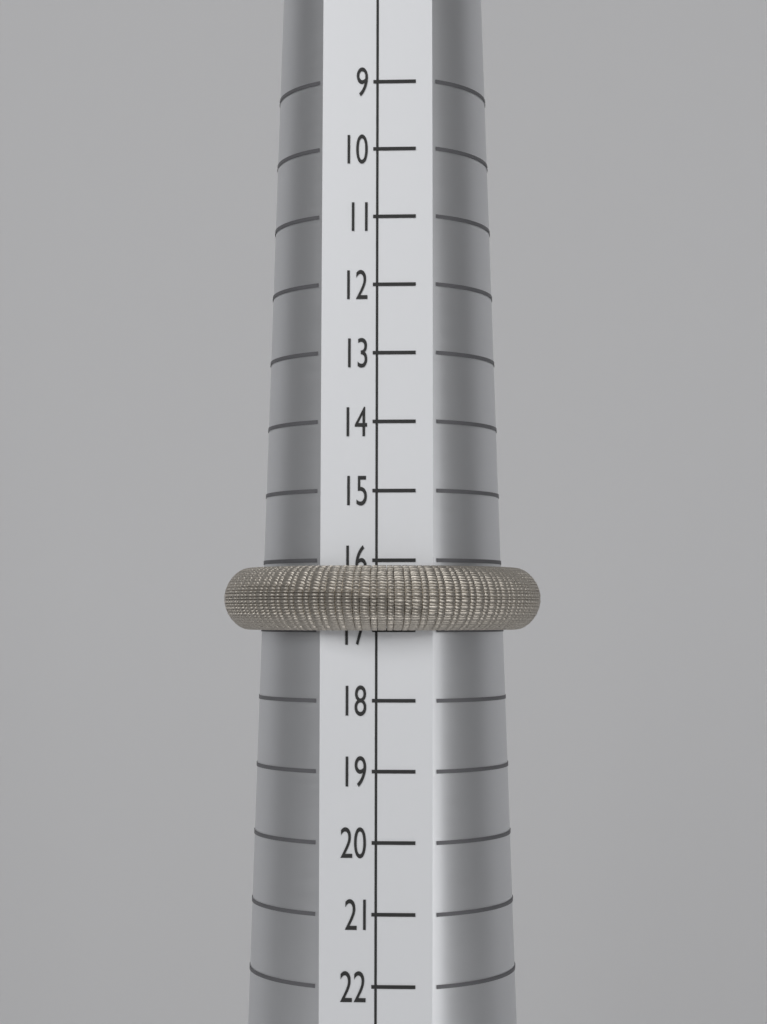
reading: 17 (no unit)
